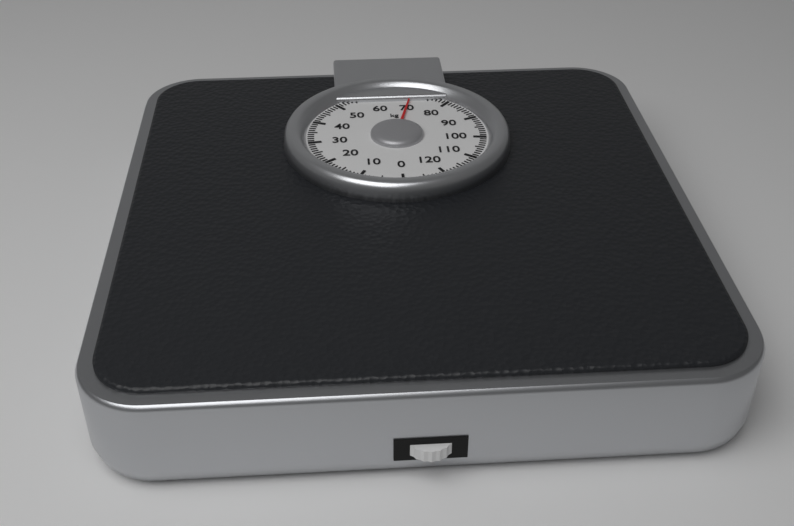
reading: 70 kg
